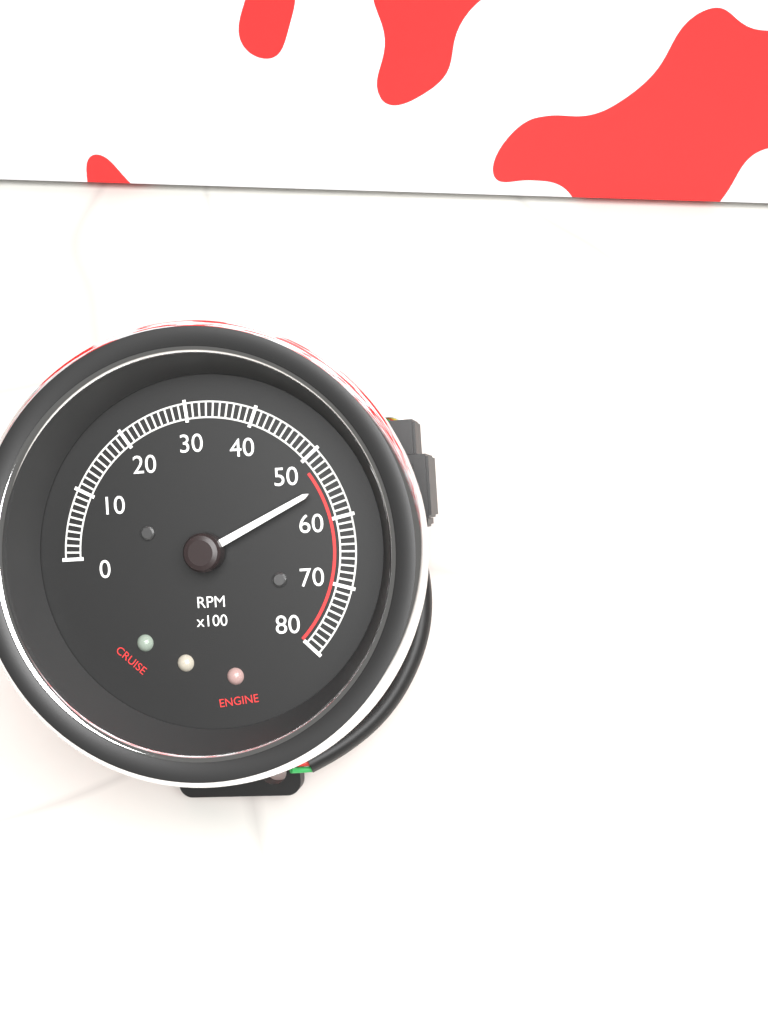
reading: 5500 RPM
